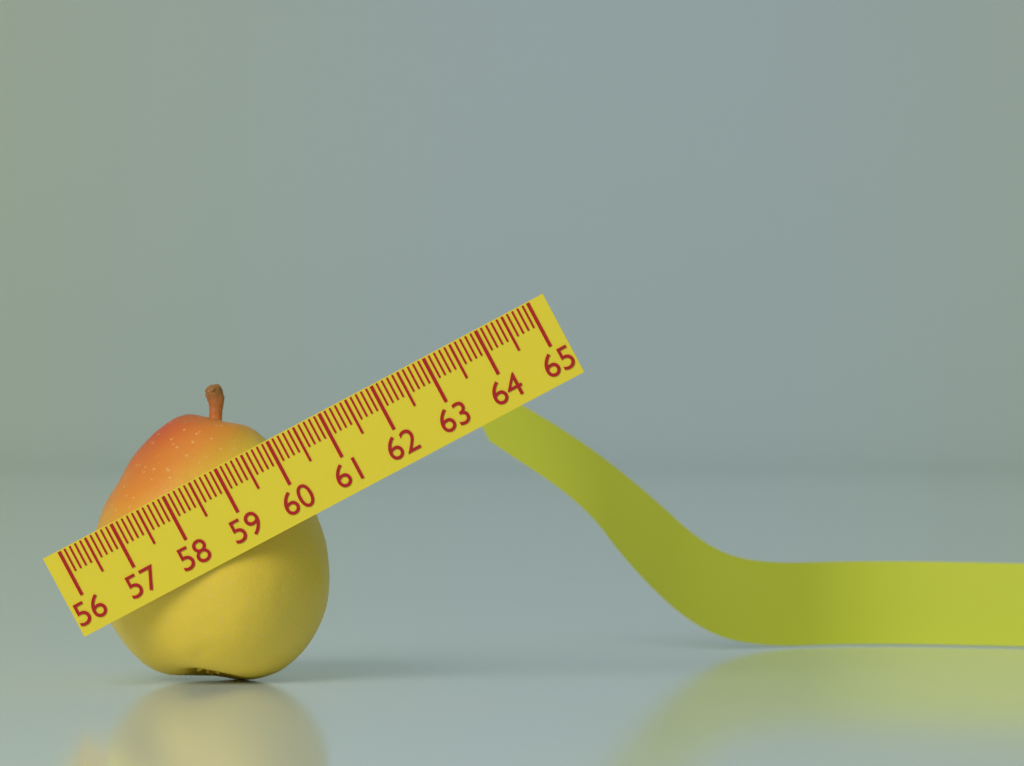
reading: 60.0 (no unit)
